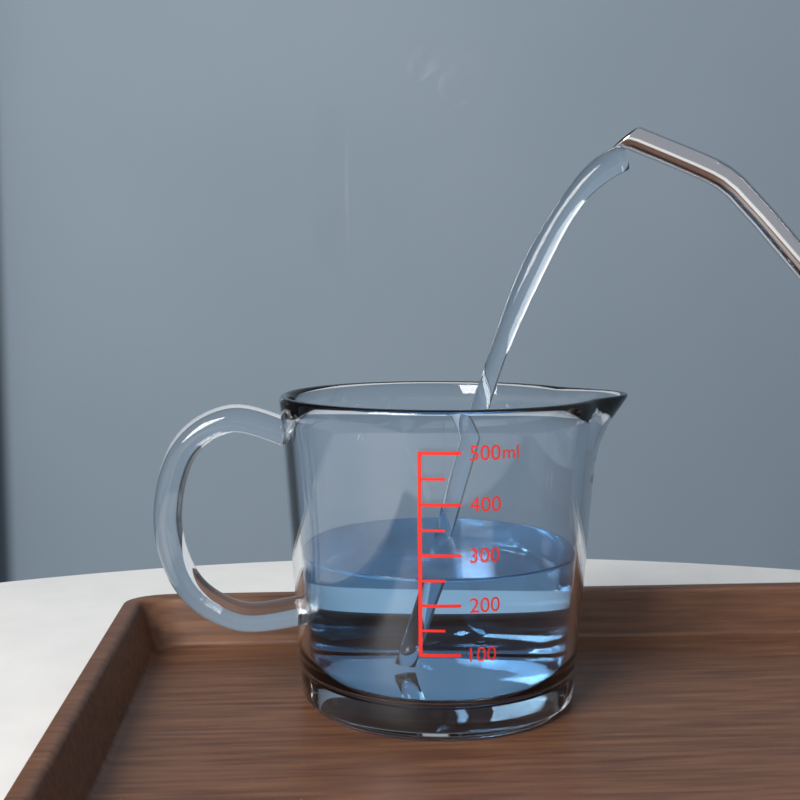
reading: 250 ml
